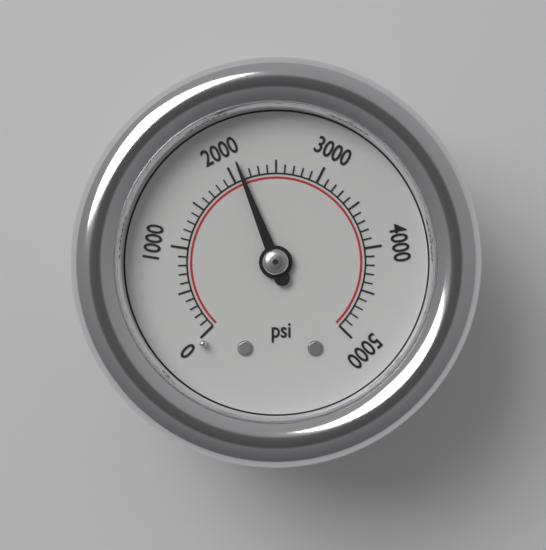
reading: 2100 psi
